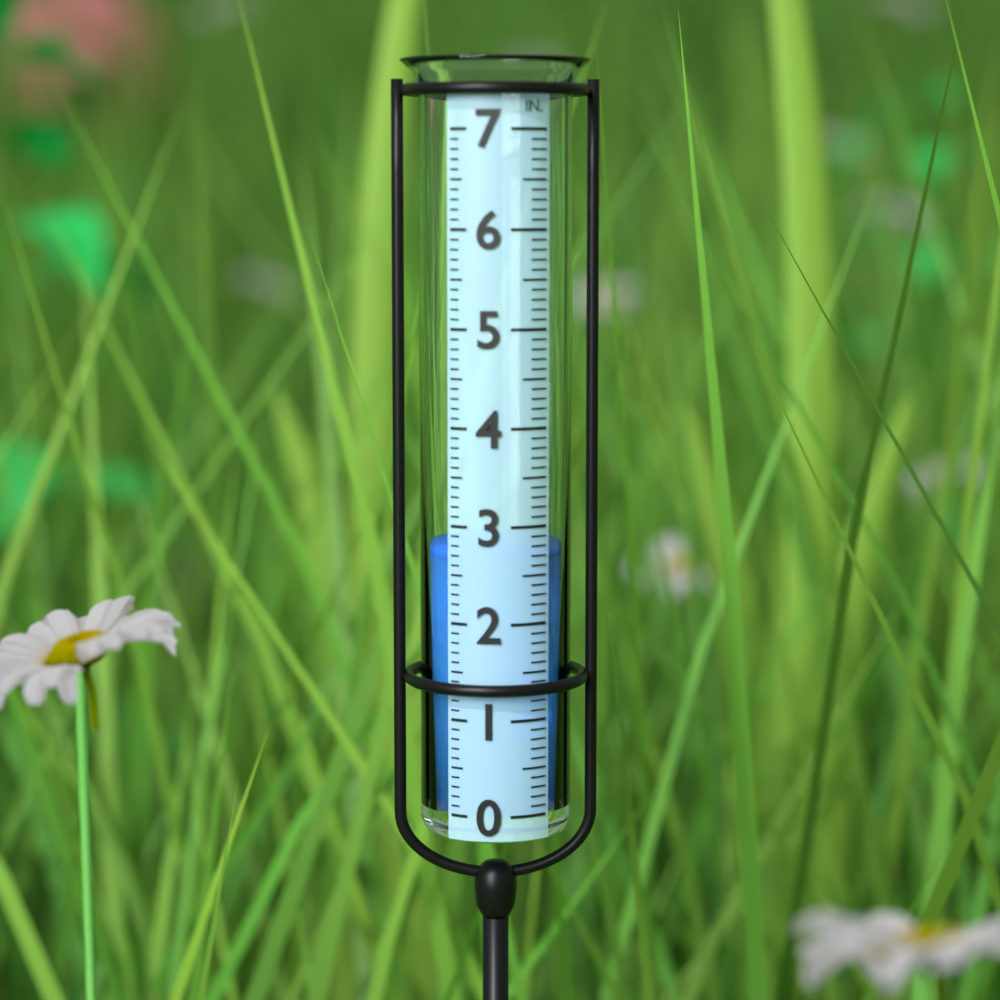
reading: 2.7 in
